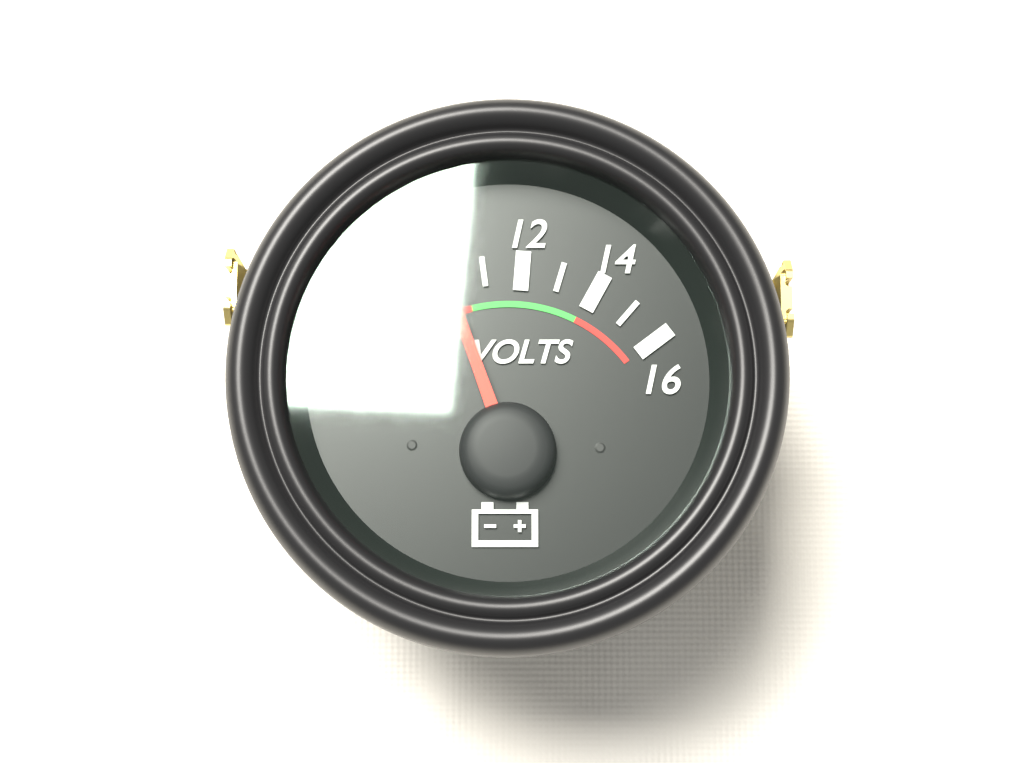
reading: 10 V
